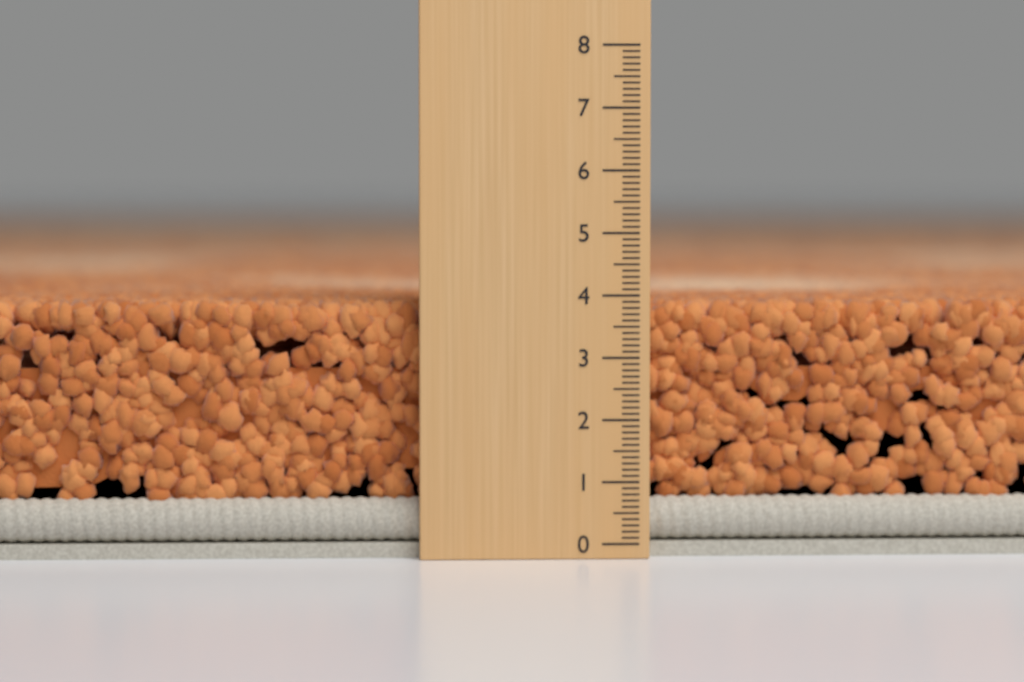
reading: 3.9 (no unit)
